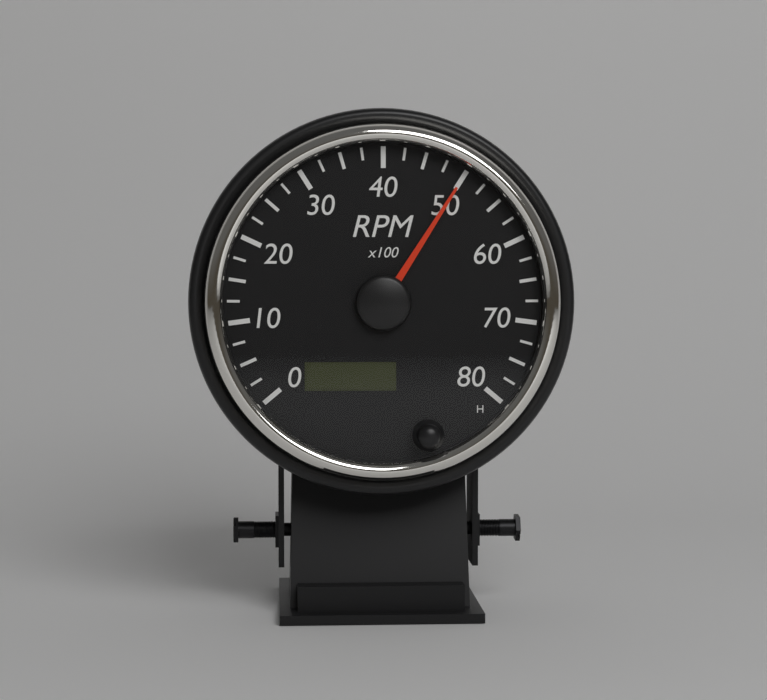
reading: 5000 RPM
